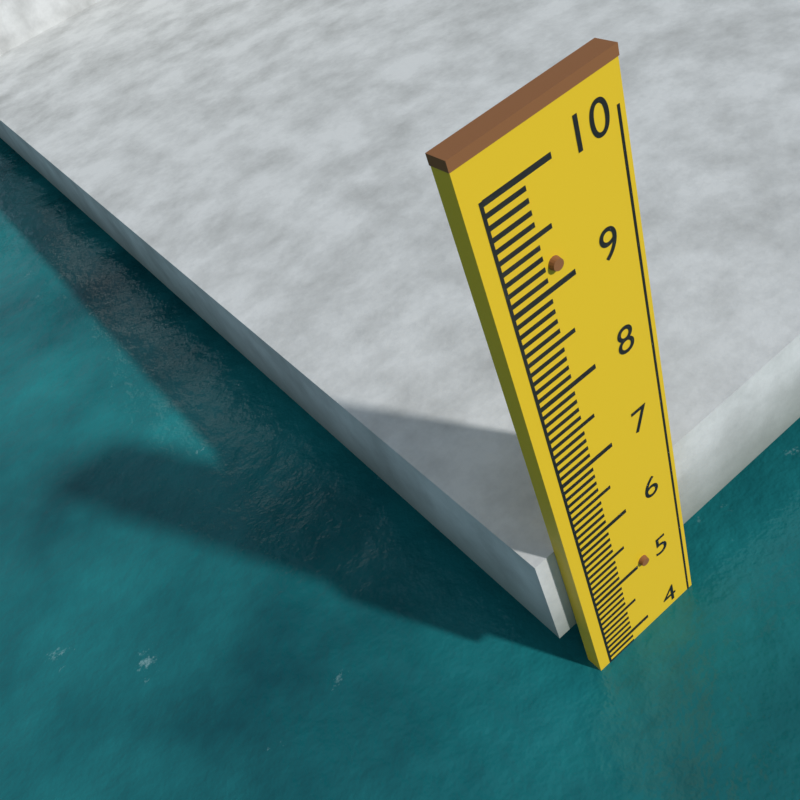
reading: 3.8 (no unit)
